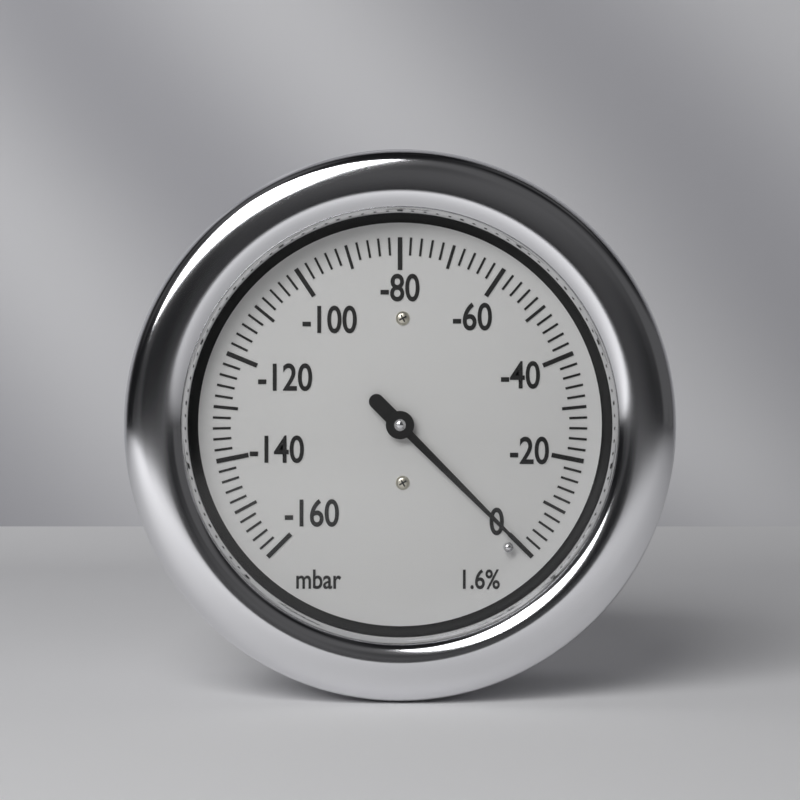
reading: 0 mbar
